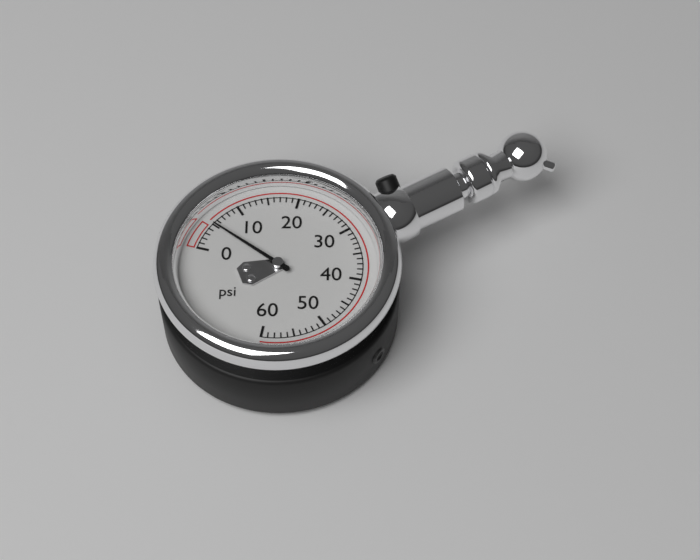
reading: 5 psi
